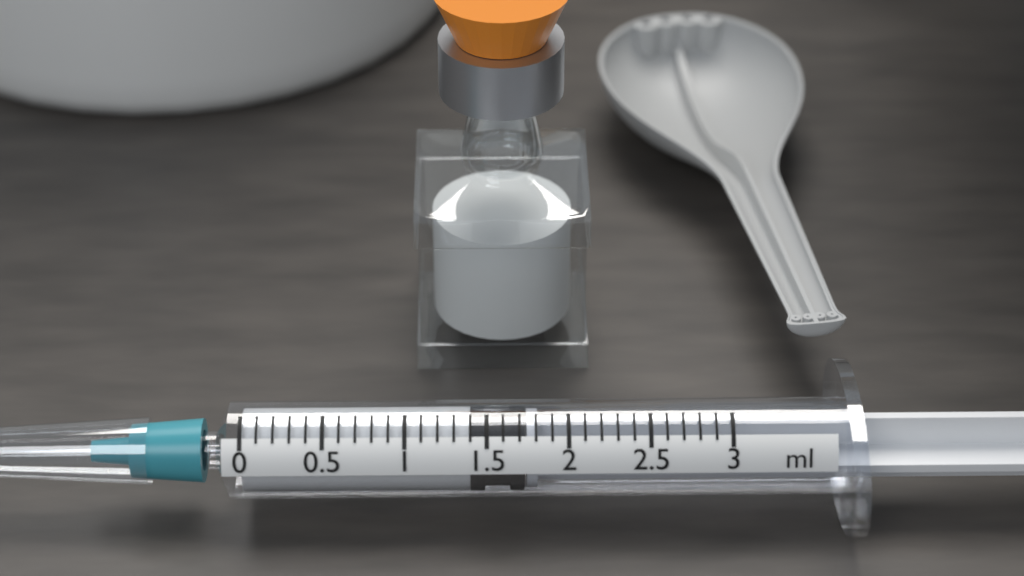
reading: 1.4 ml
